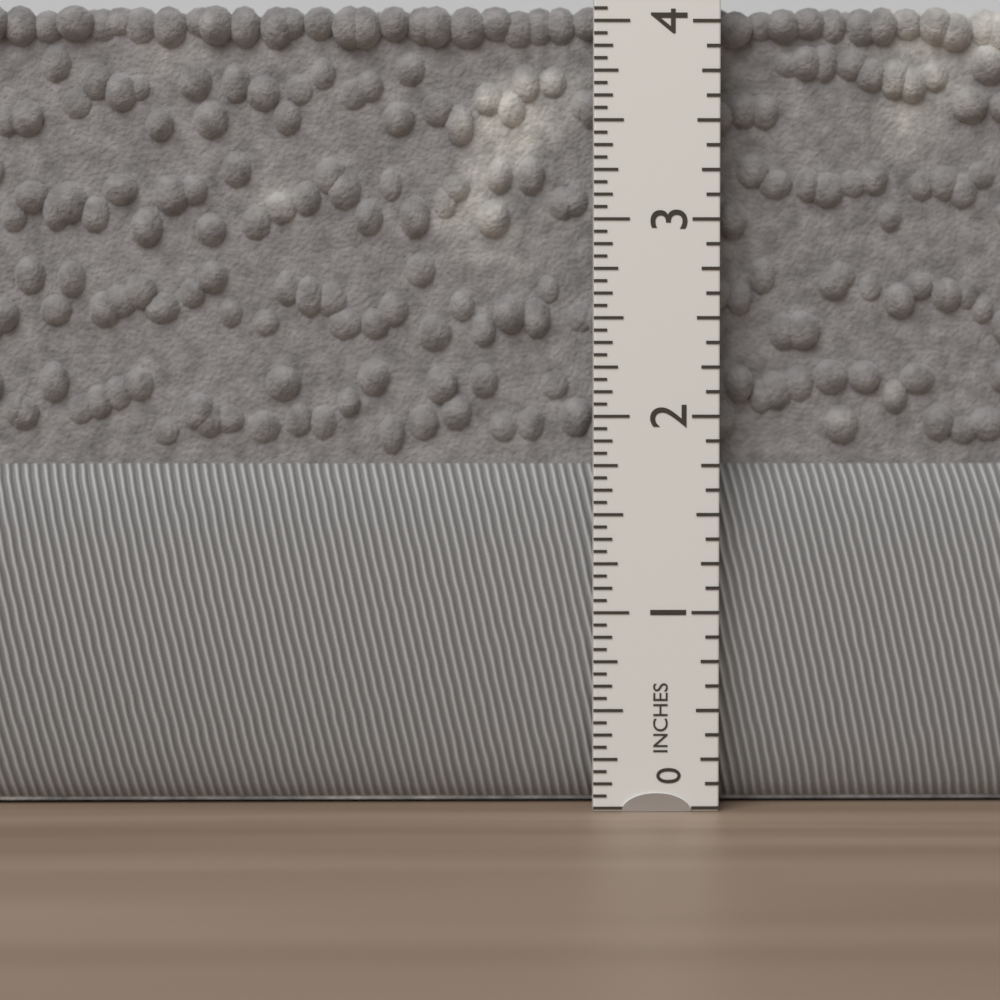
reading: 4.1250 in
